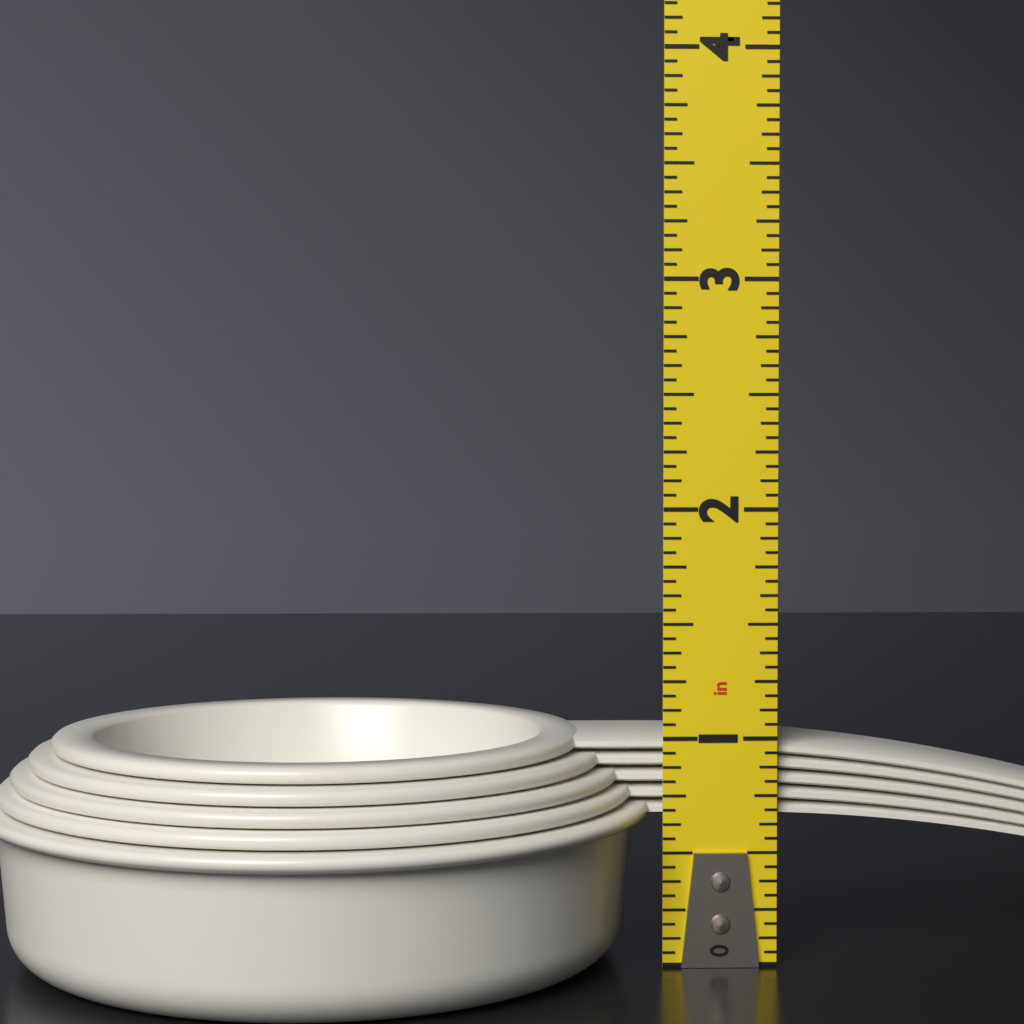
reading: 1.0000 in
